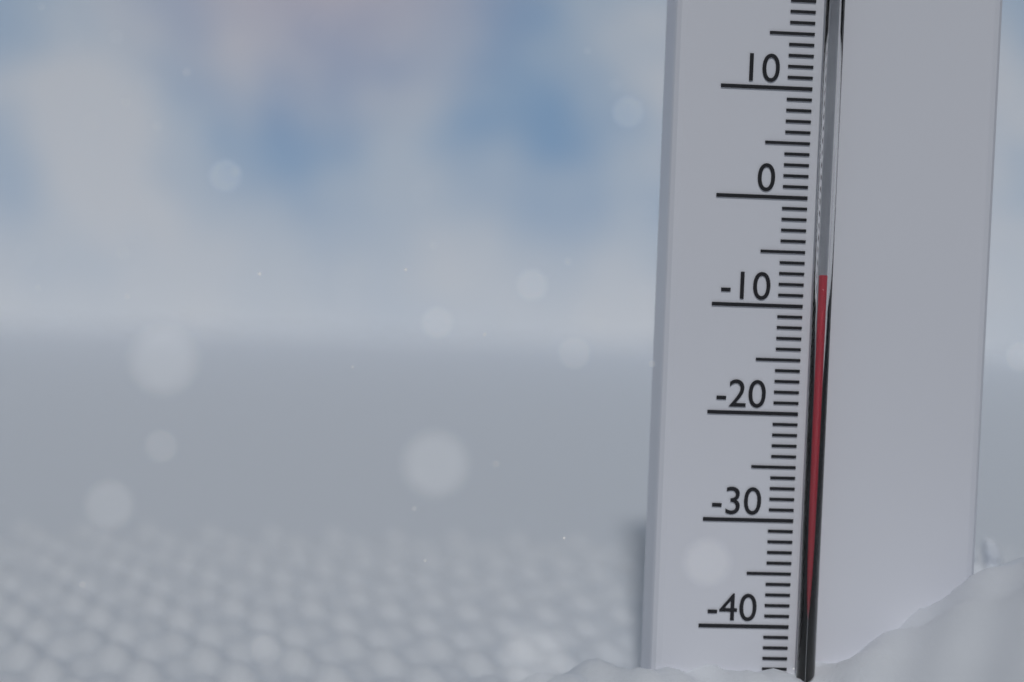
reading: -7 °C
